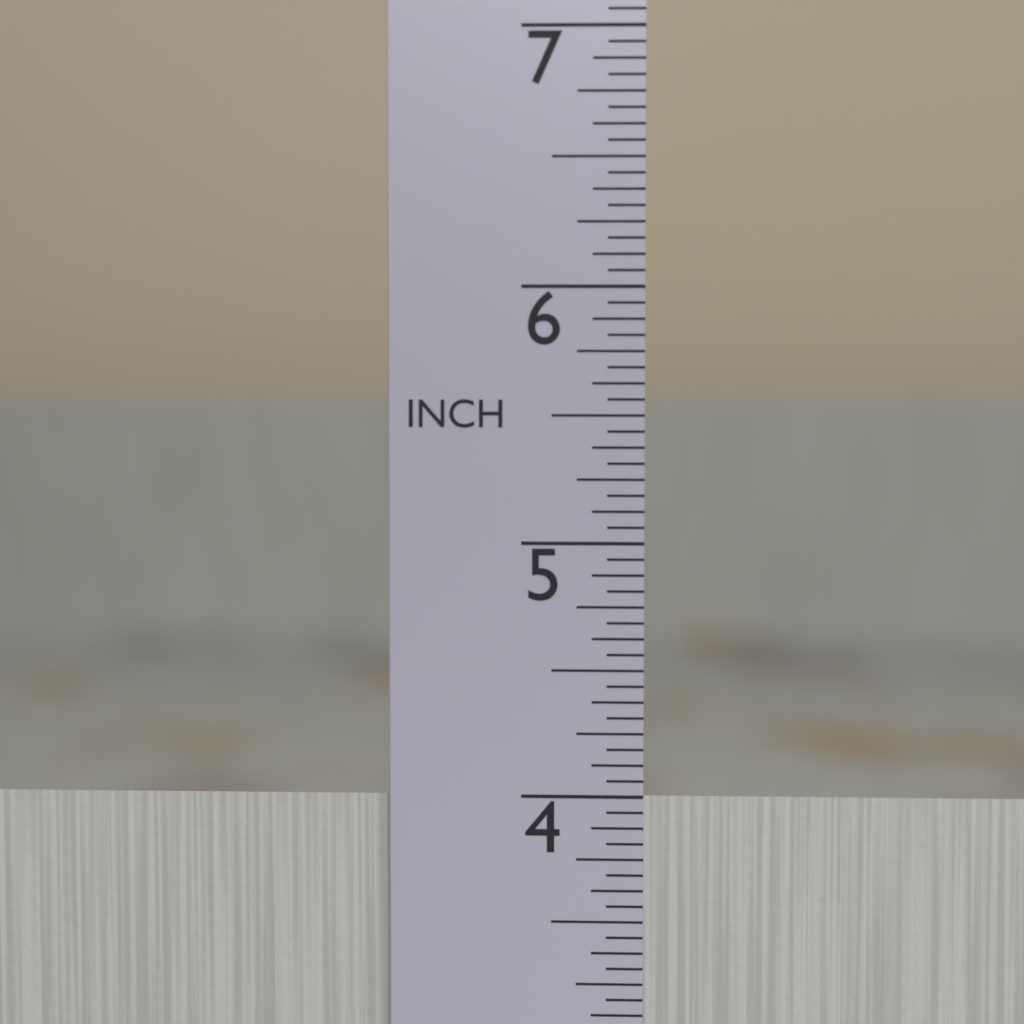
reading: 4.0000 in
